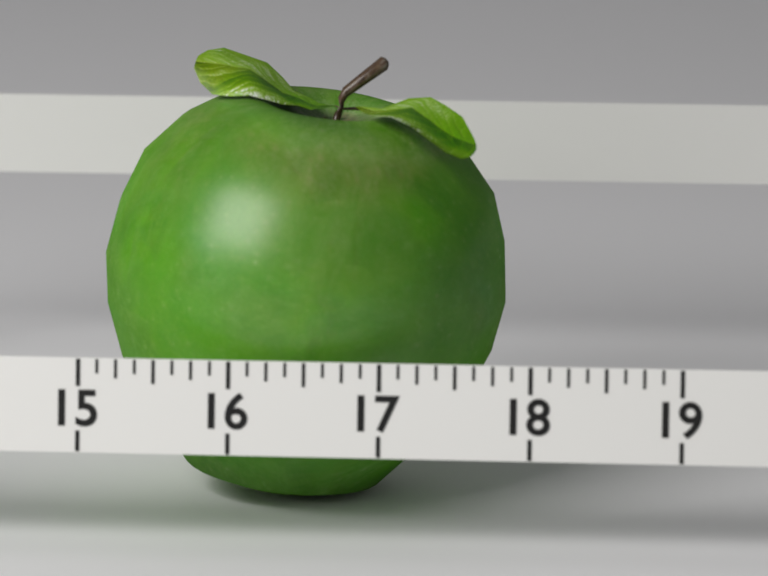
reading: 17.750 (no unit)
